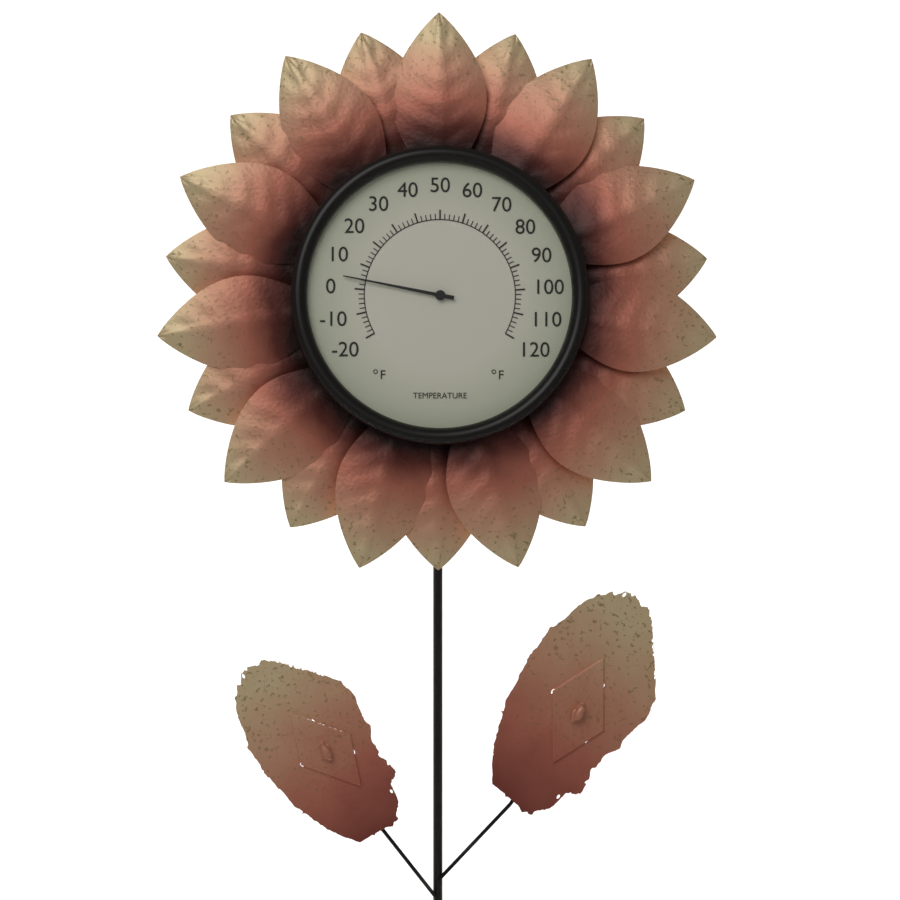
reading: 4 °F
